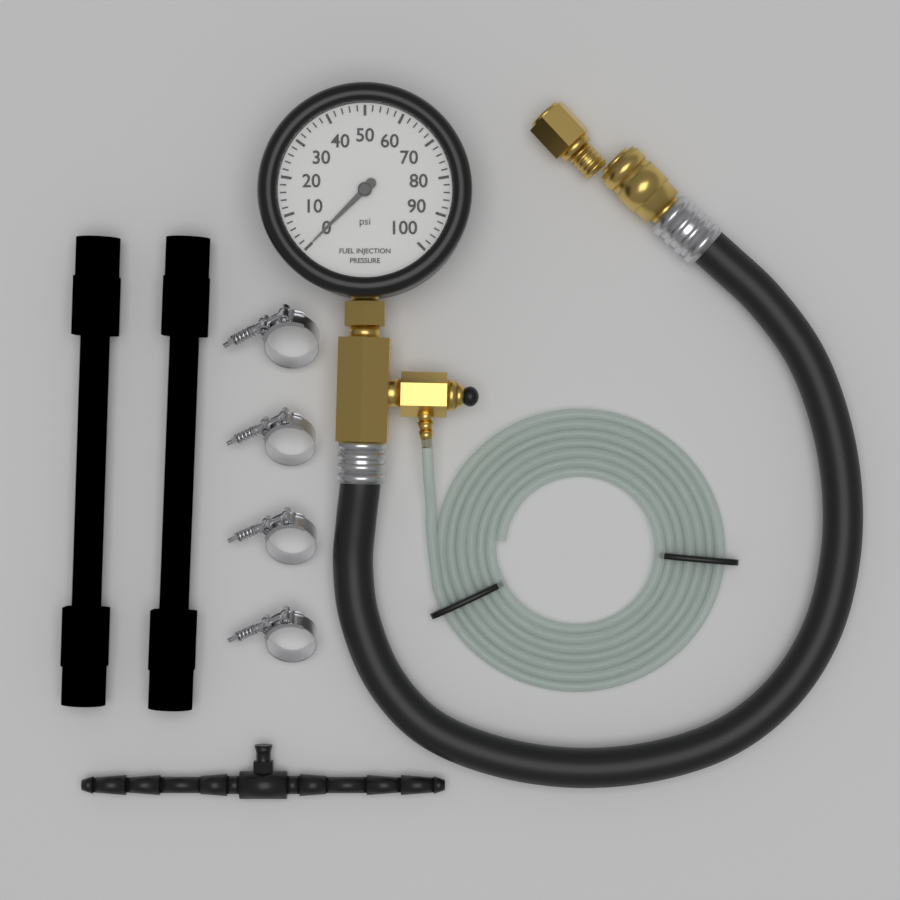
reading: 0 psi
